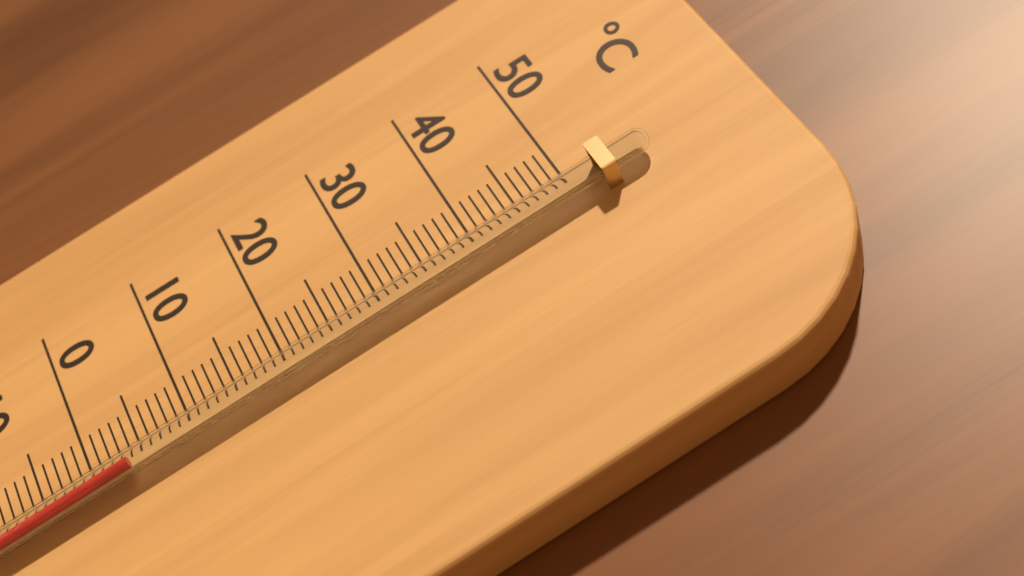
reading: 4 °C
